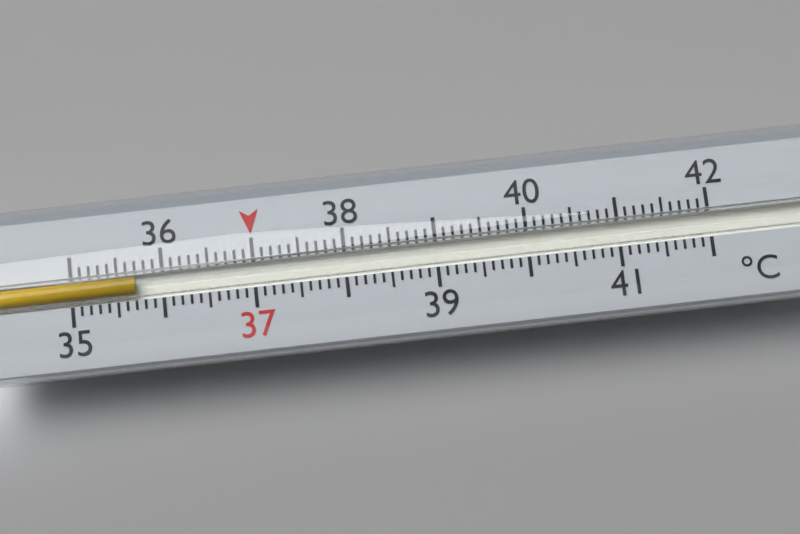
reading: 35.7 °C
